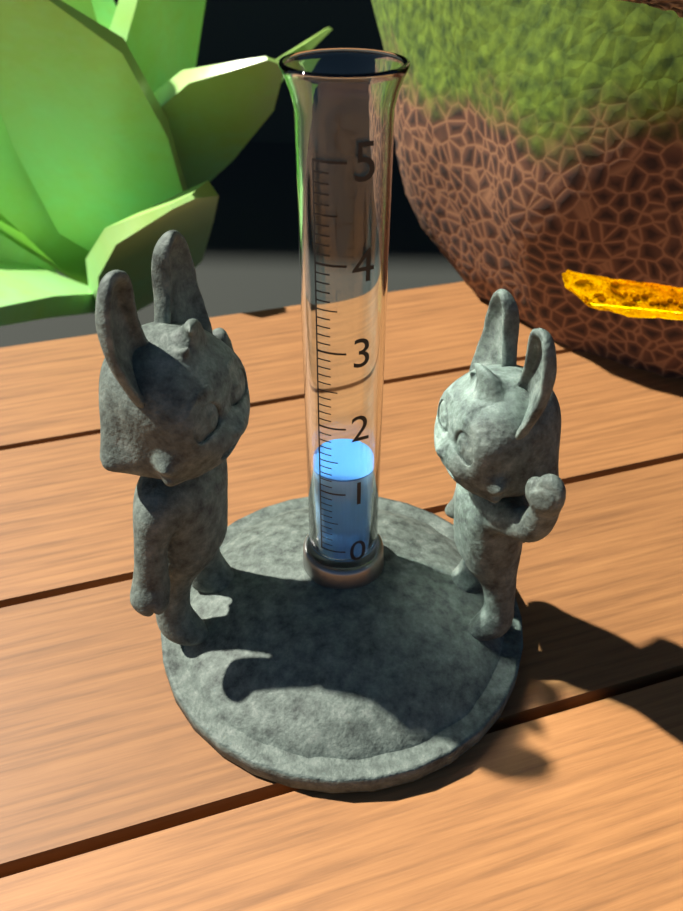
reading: 1.2 (no unit)
